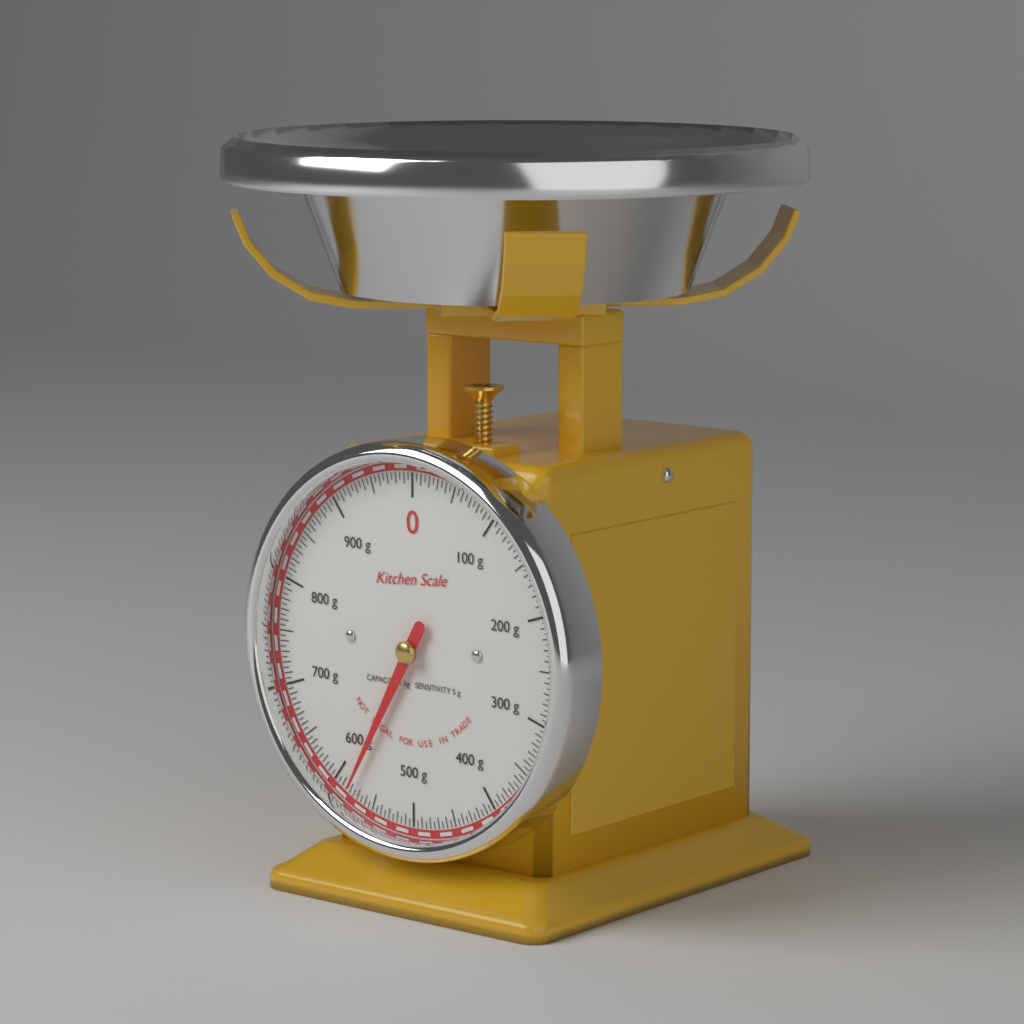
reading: 580 g
